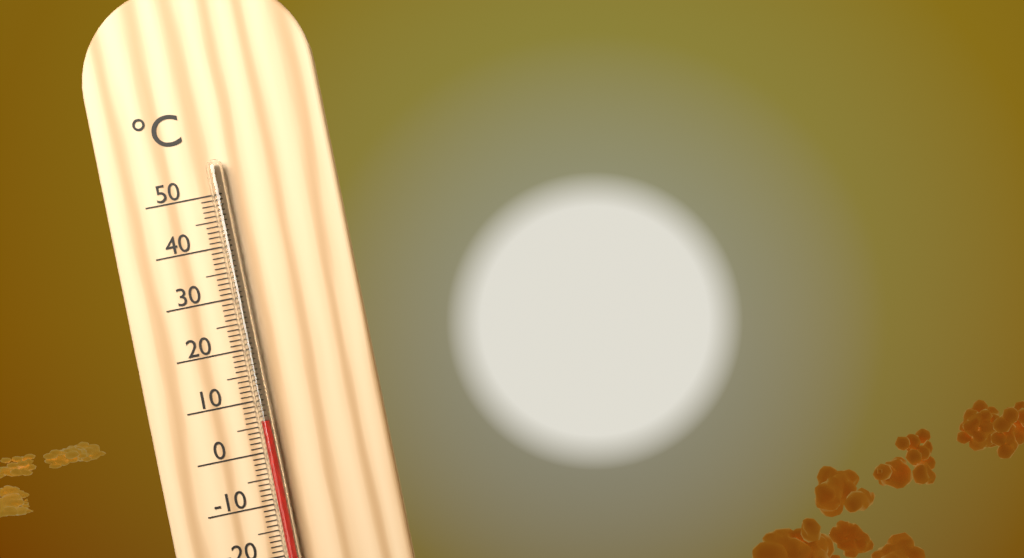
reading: 6 °C
